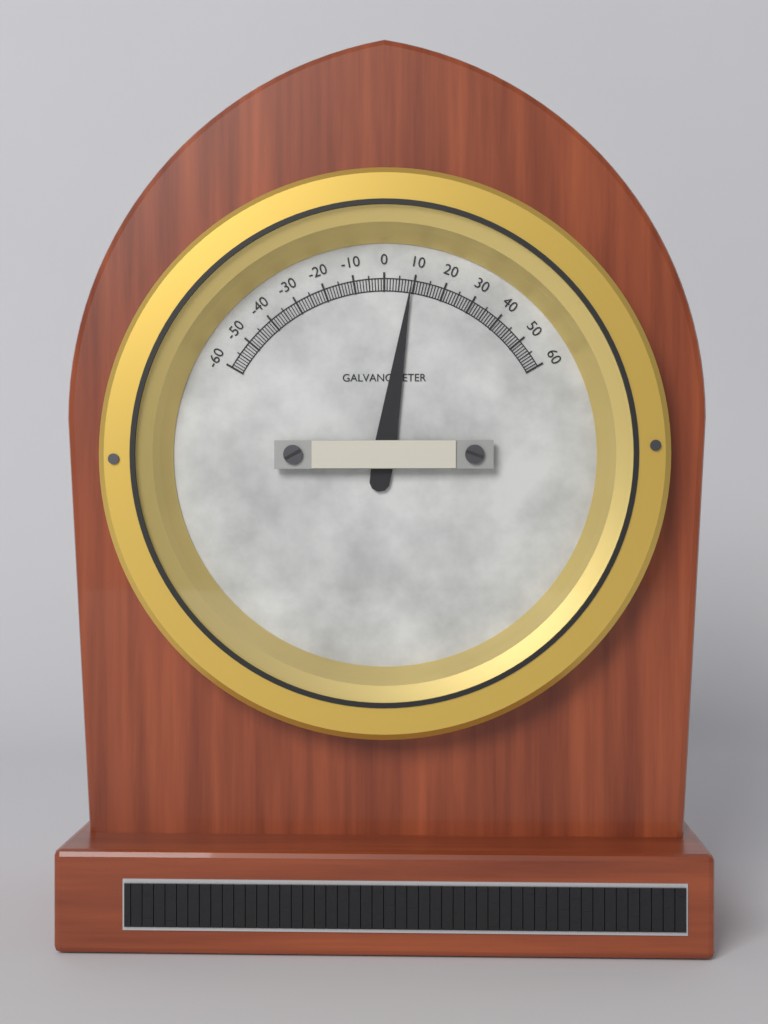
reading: 9 (no unit)
